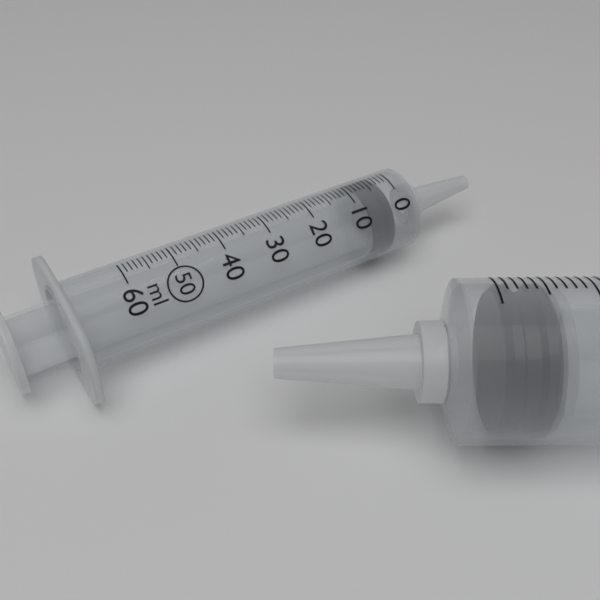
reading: 2 ml
